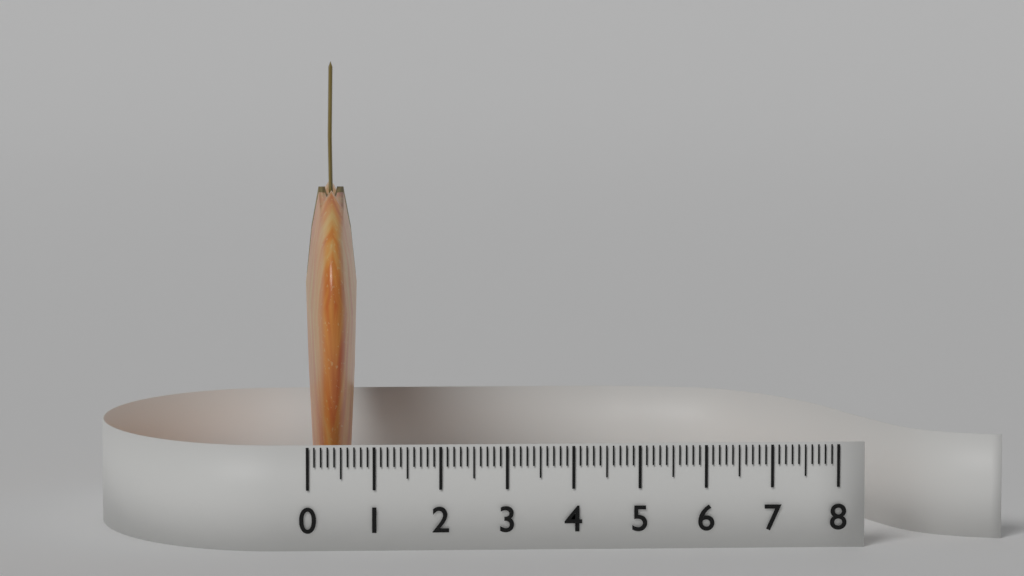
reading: 0.8 (no unit)
